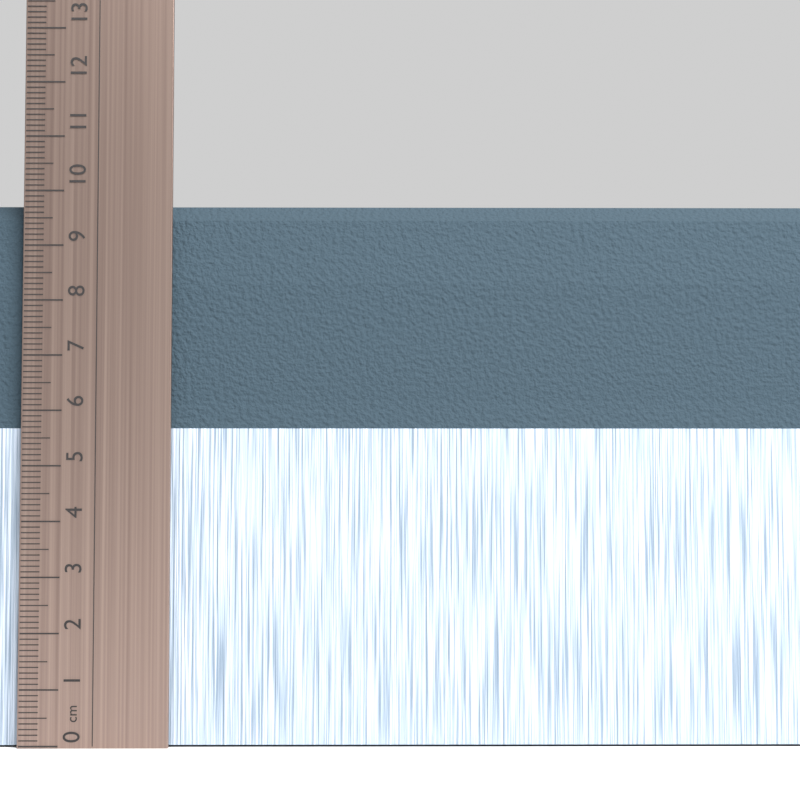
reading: 9.8 cm
